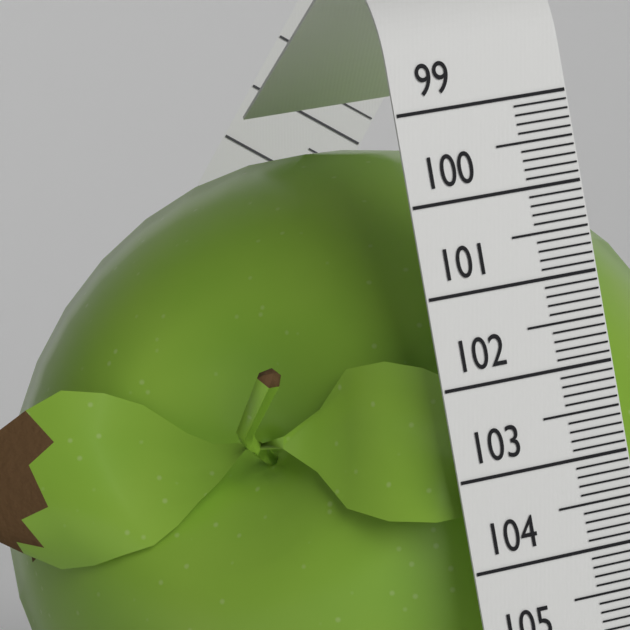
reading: 99.1 (no unit)
